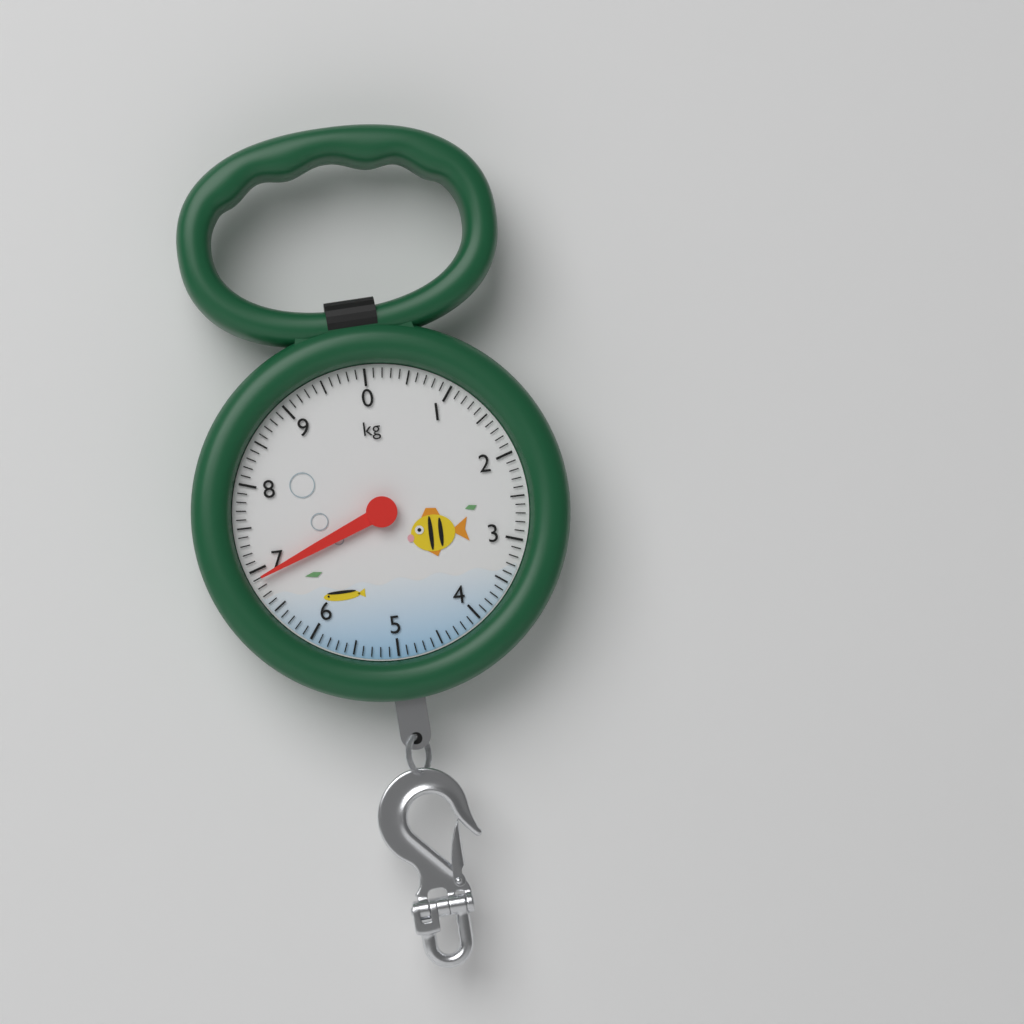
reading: 6.9 kg
